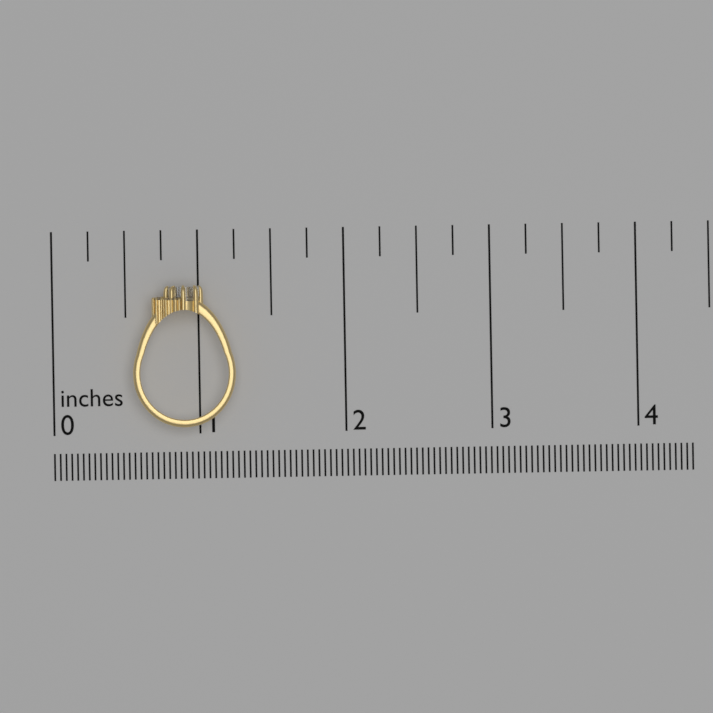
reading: 1.25 in
